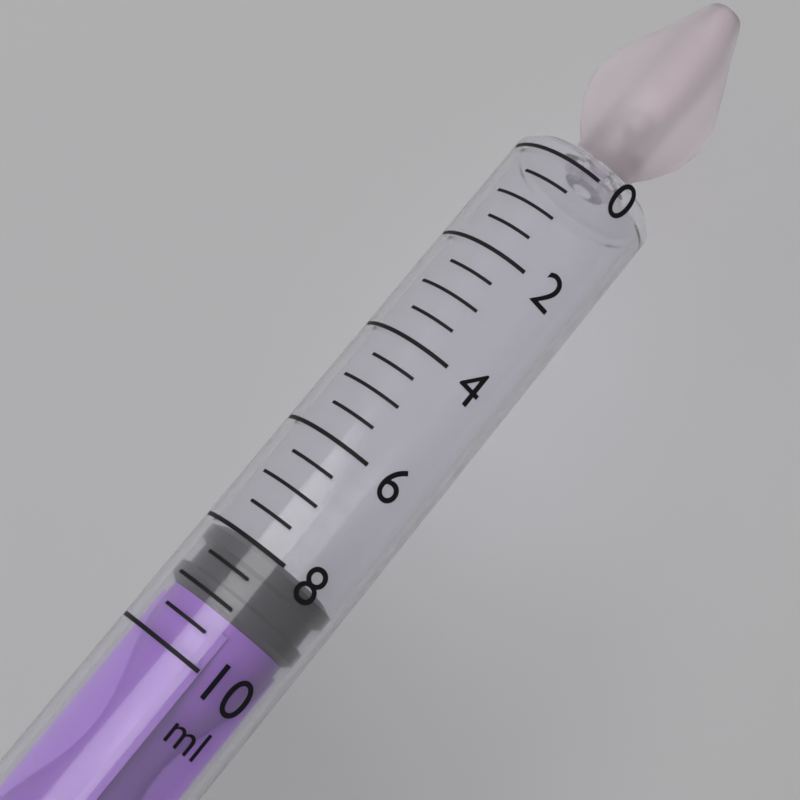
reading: 8.0 ml
